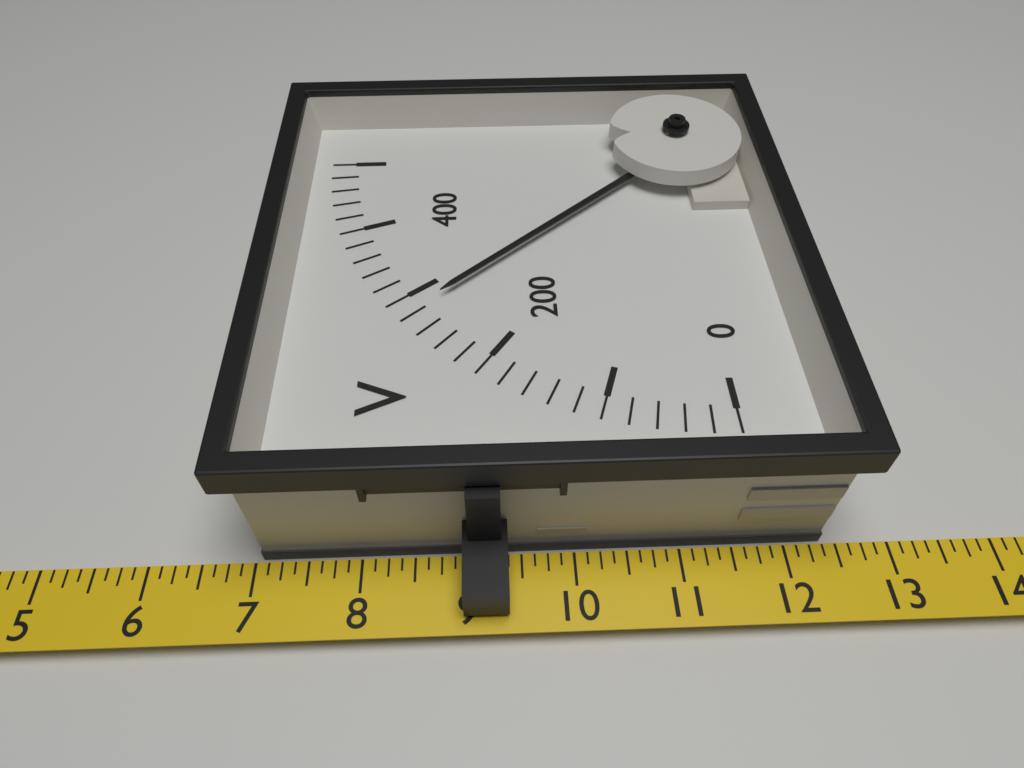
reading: 280 V
